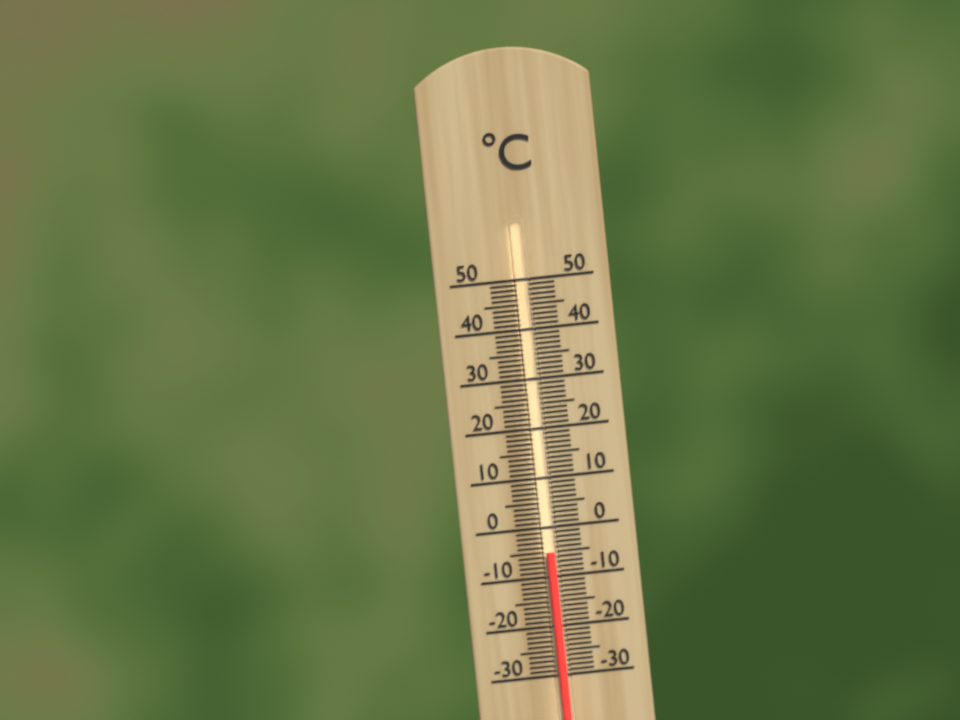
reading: -5 °C
